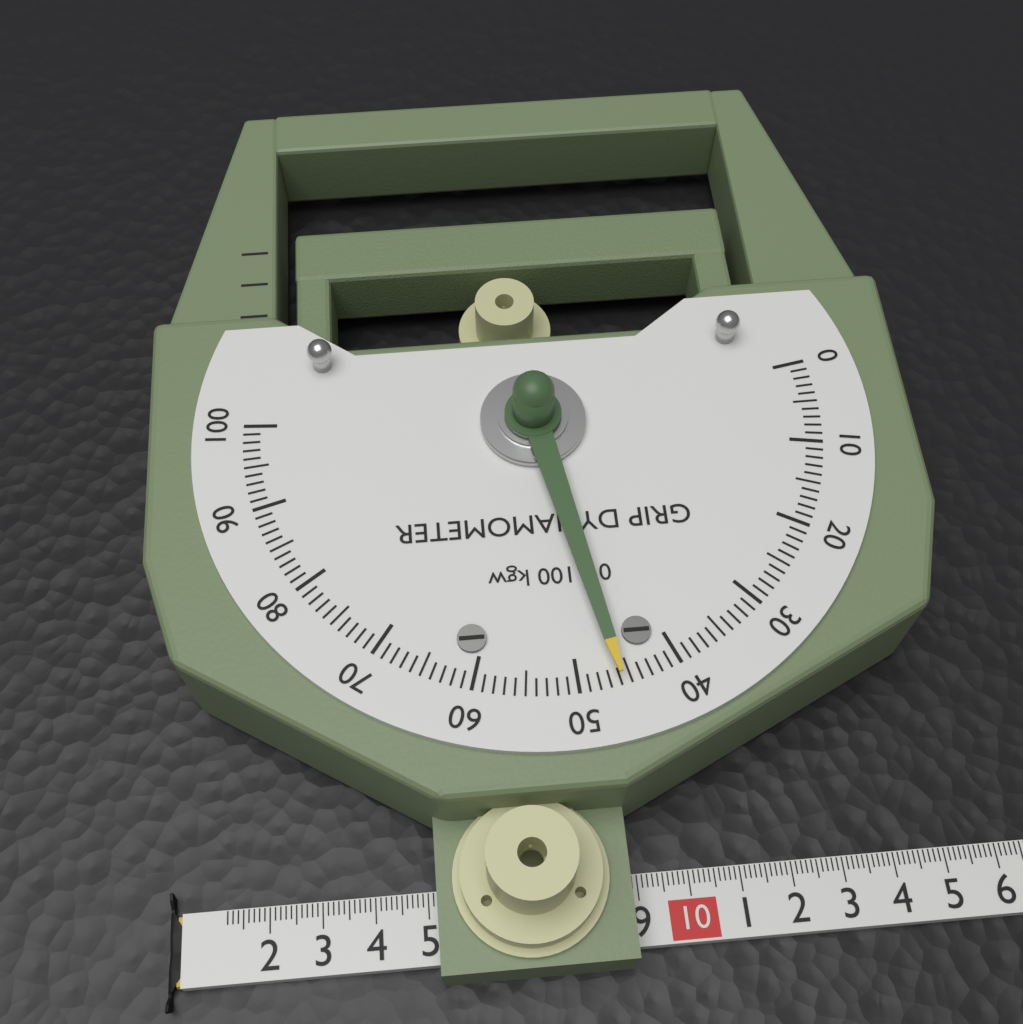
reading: 46 kgw
